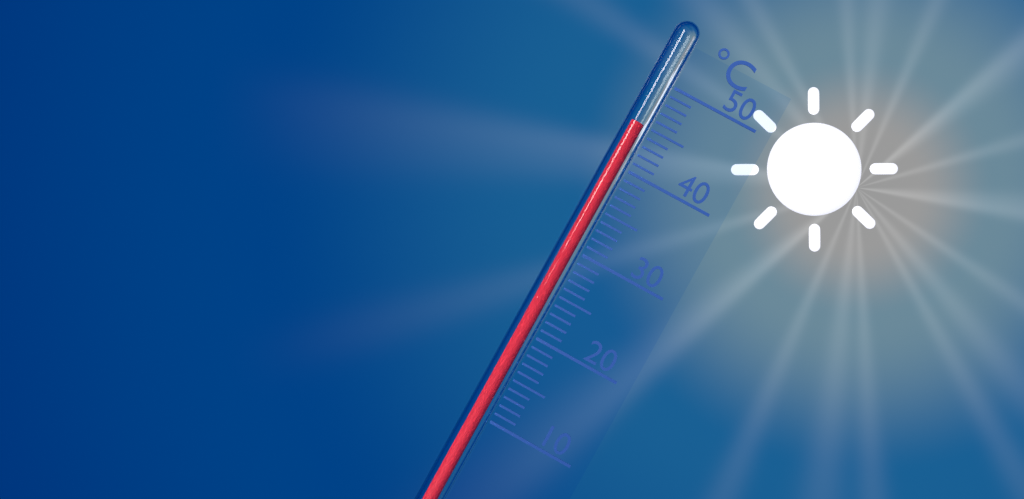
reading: 45 °C
